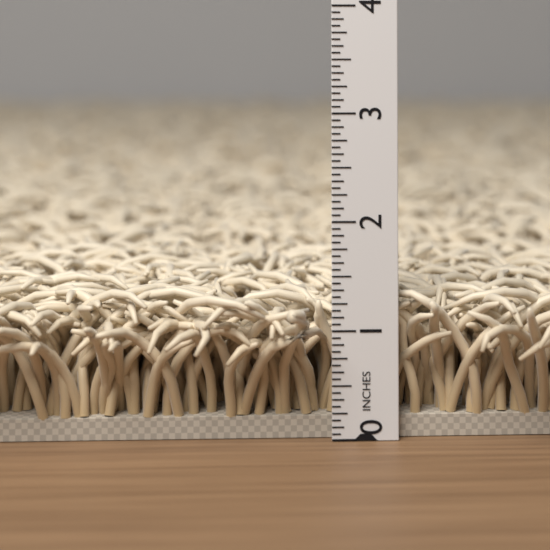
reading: 1.3750 in
